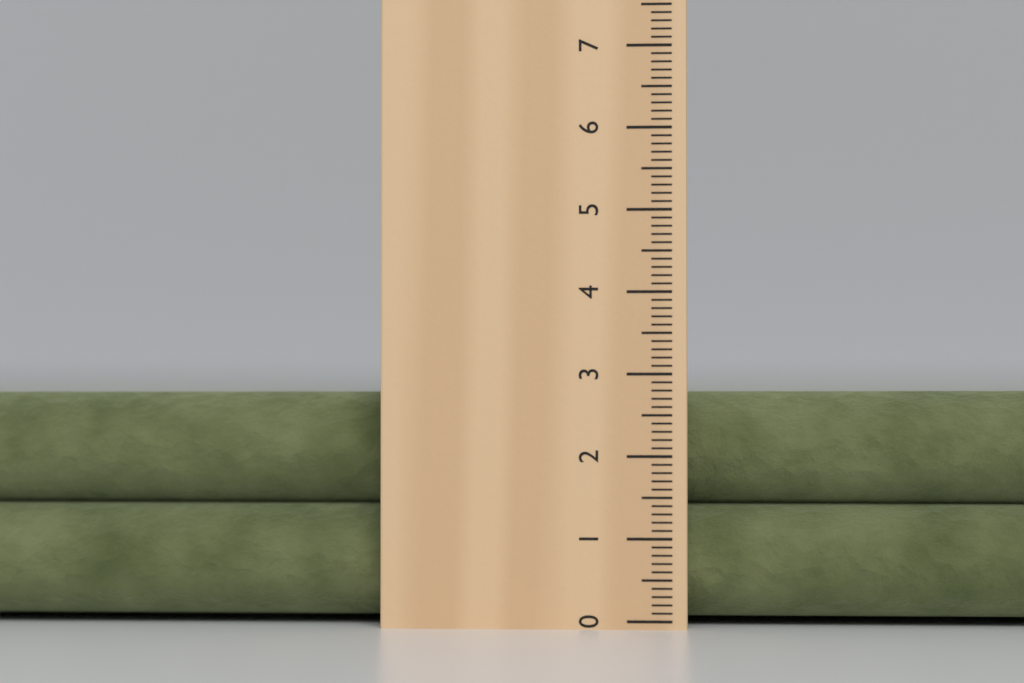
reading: 2.8 cm
